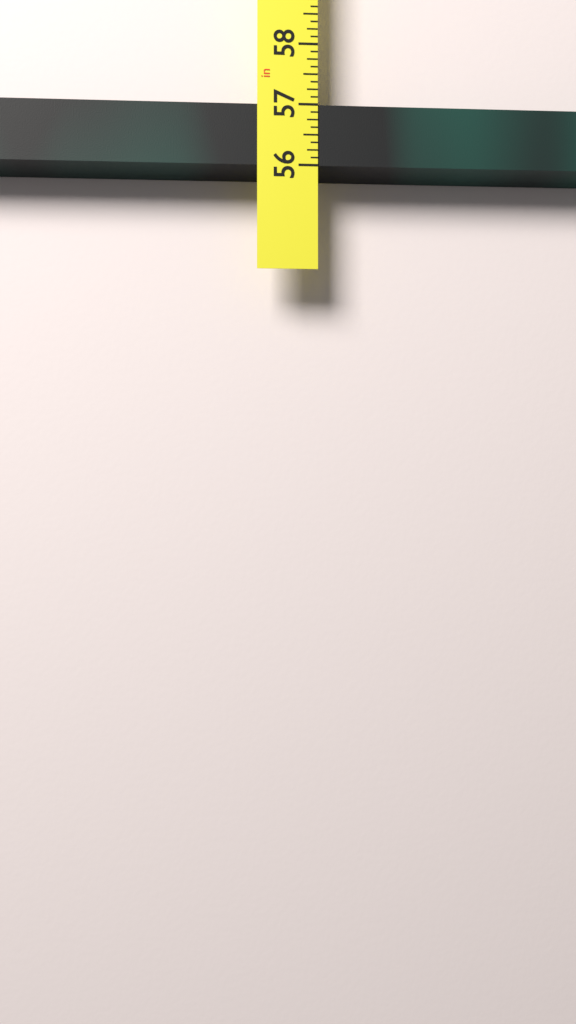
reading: 57.000 in
